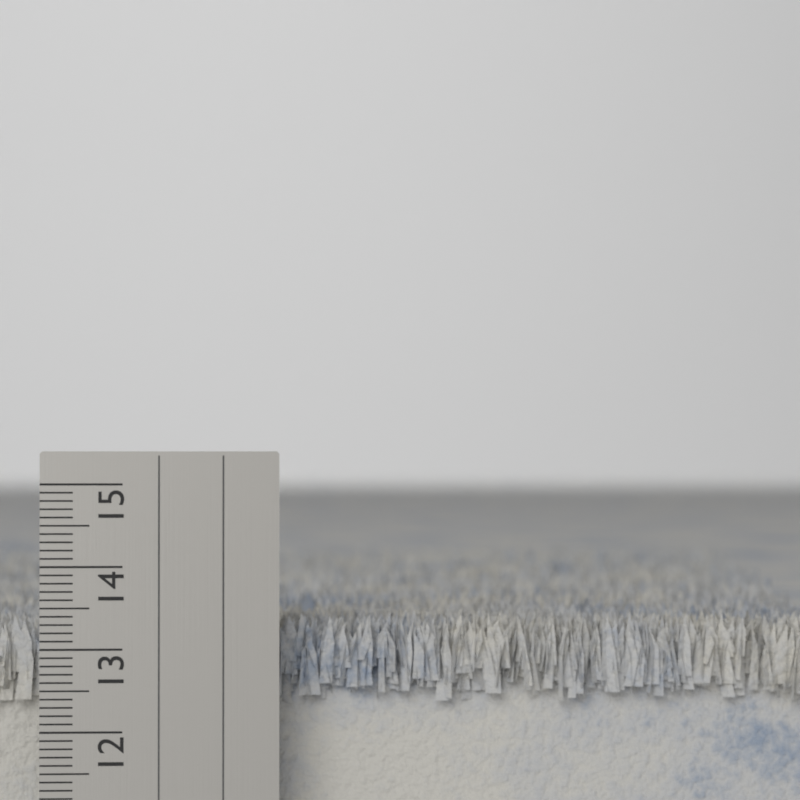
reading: 13.4 cm
